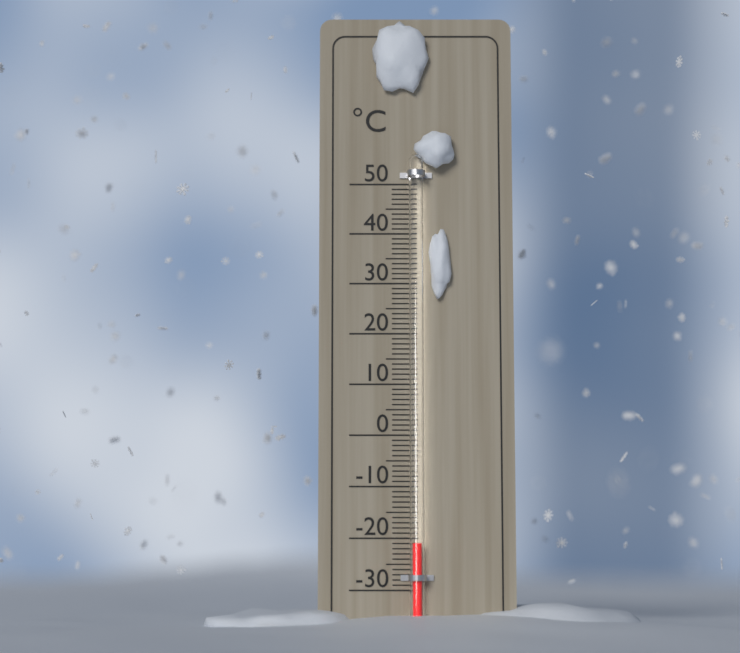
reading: -21 °C
